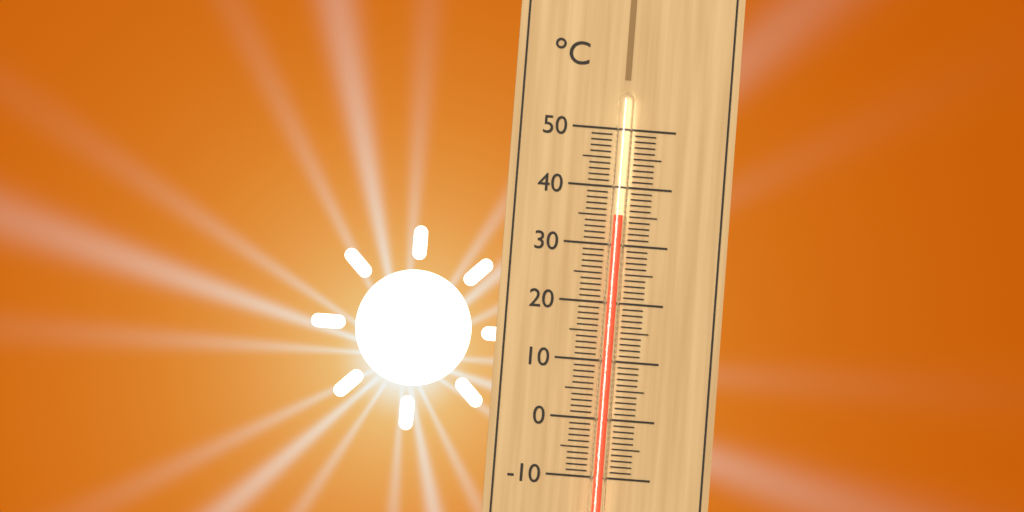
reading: 35 °C
